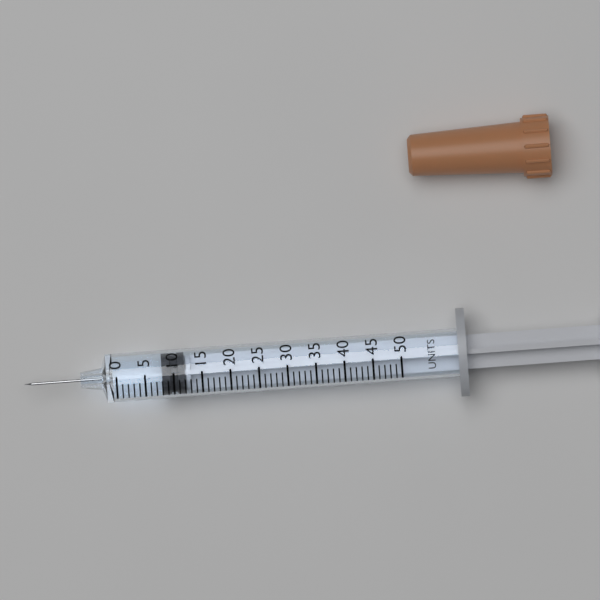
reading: 8 units
